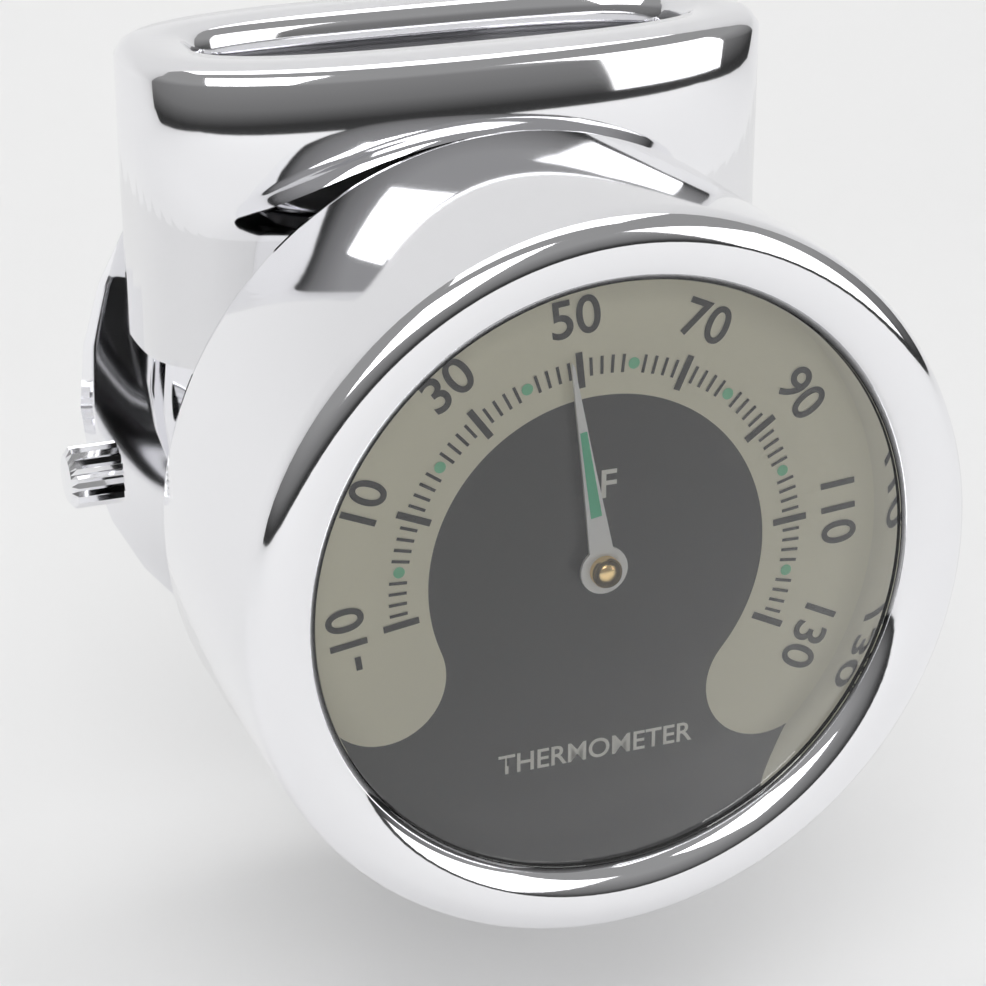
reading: 48 °F
